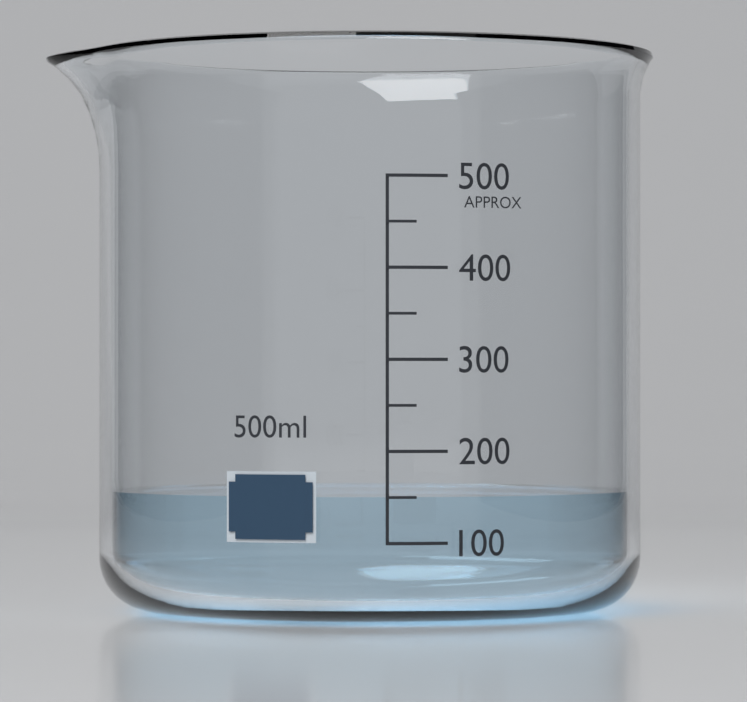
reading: 150 ml
